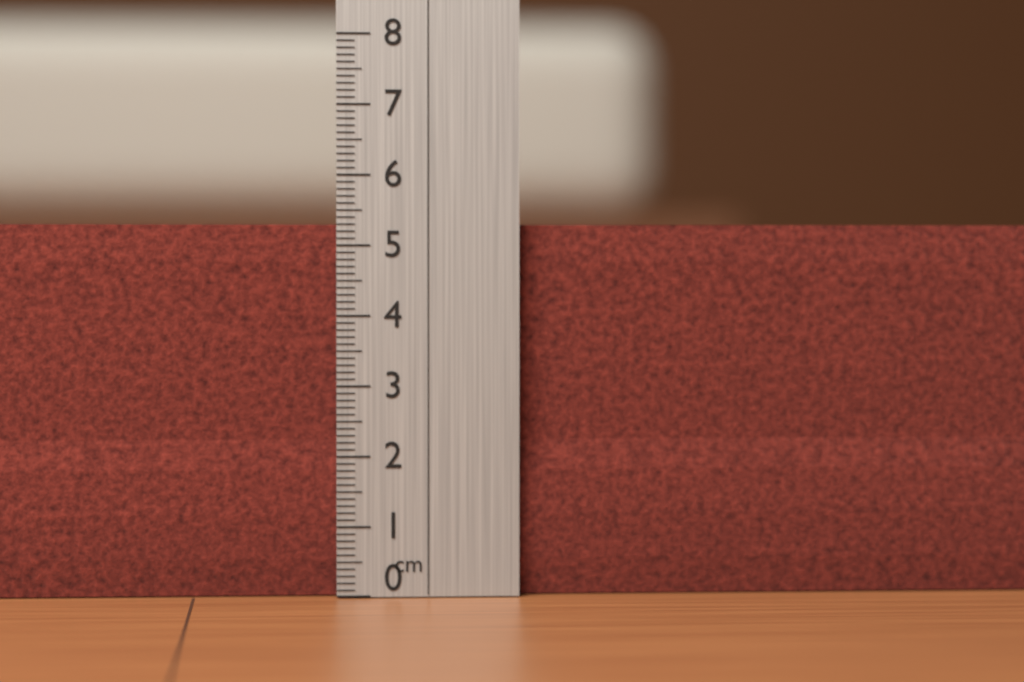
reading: 5.3 cm
